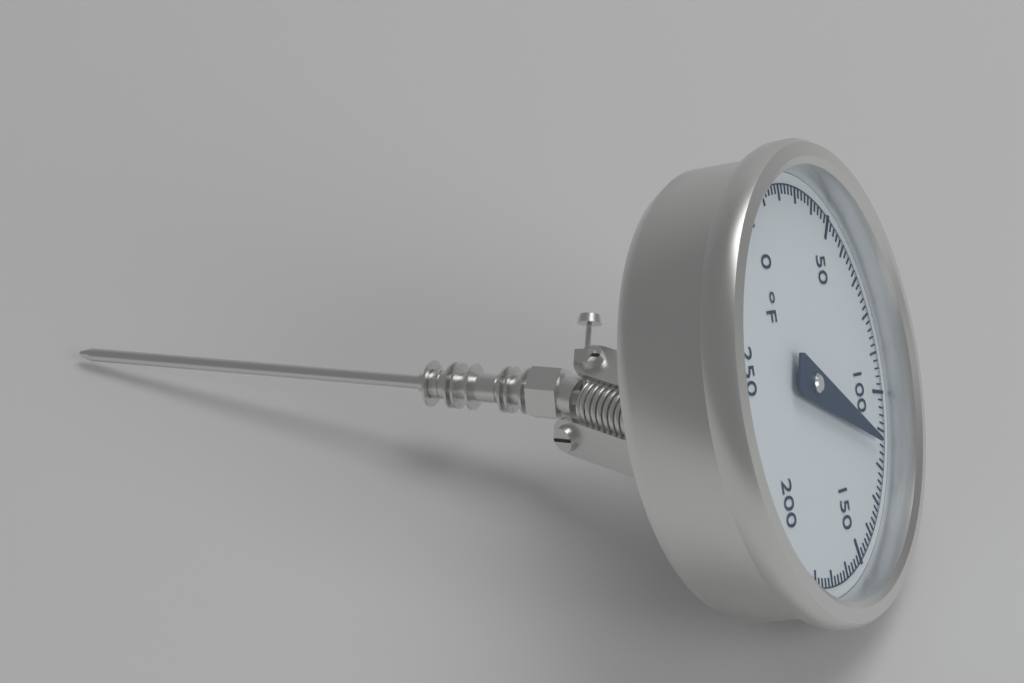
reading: 114 °F
